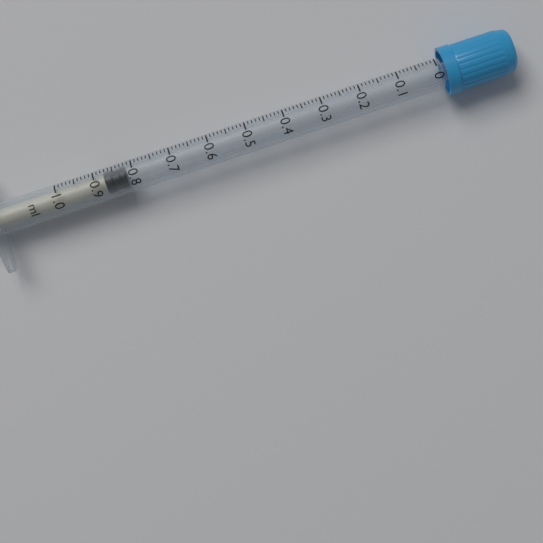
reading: 0.82 ml
